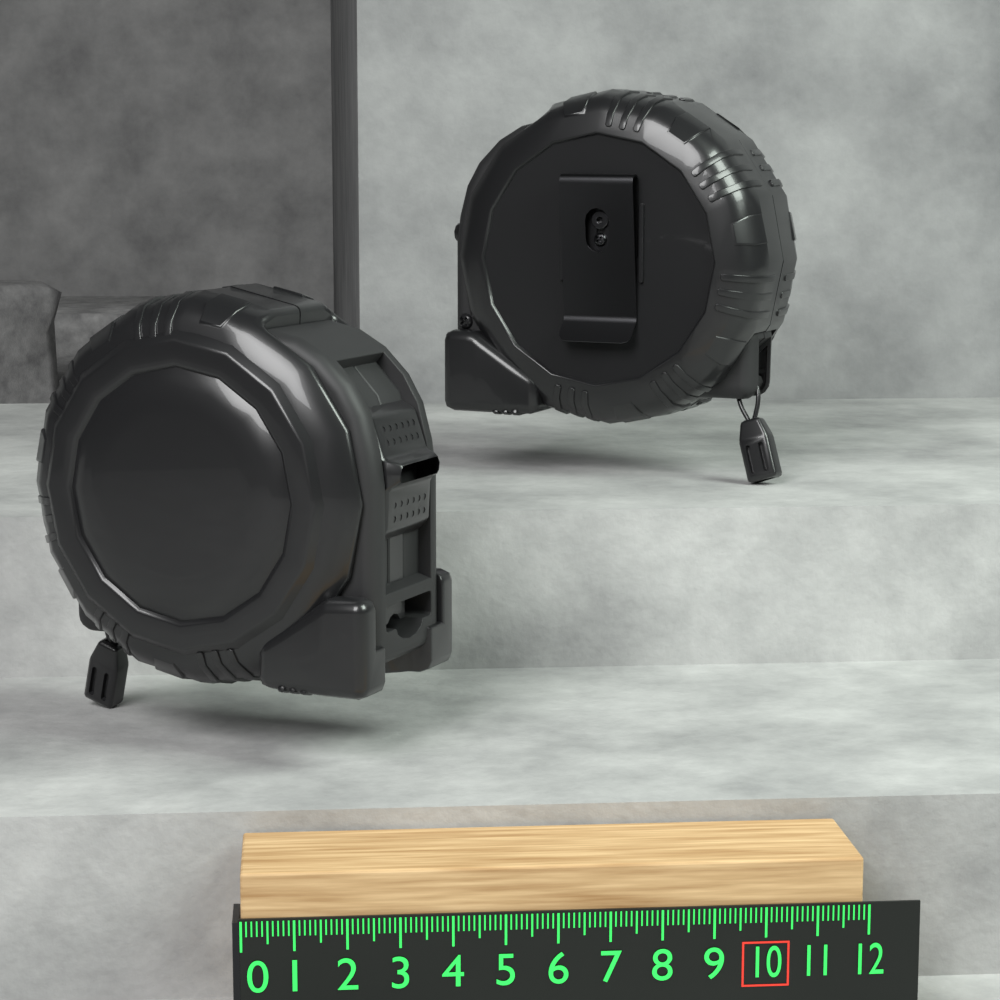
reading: 11.9 (no unit)
